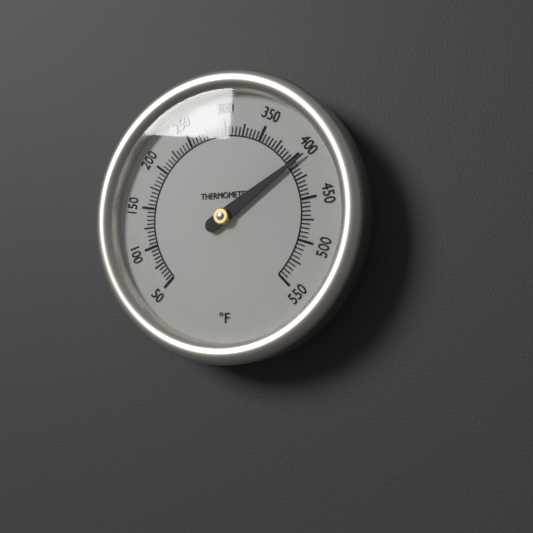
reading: 405 °F
